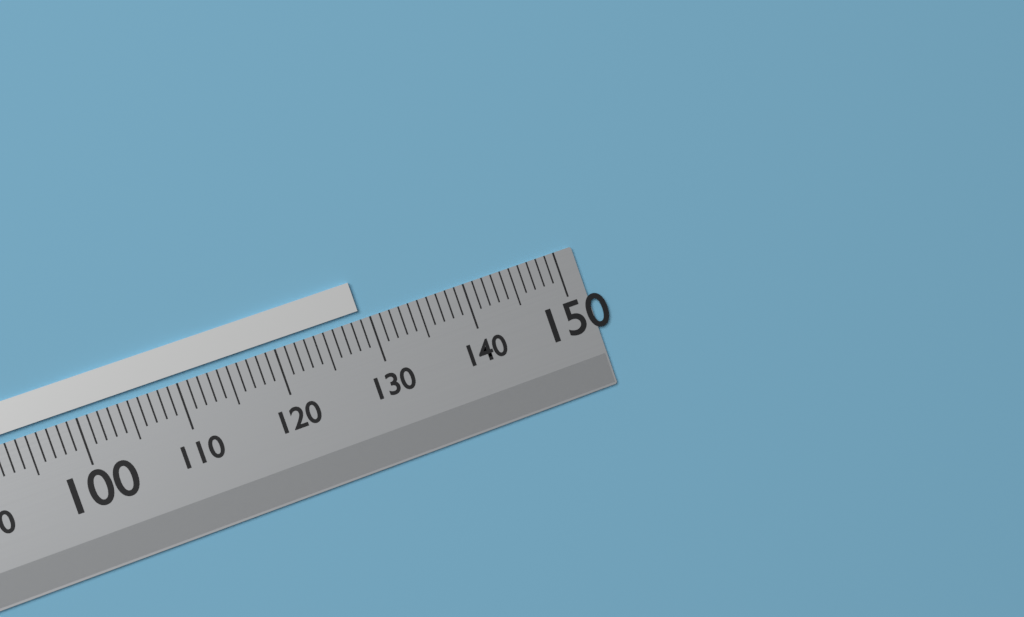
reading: 129 (no unit)
